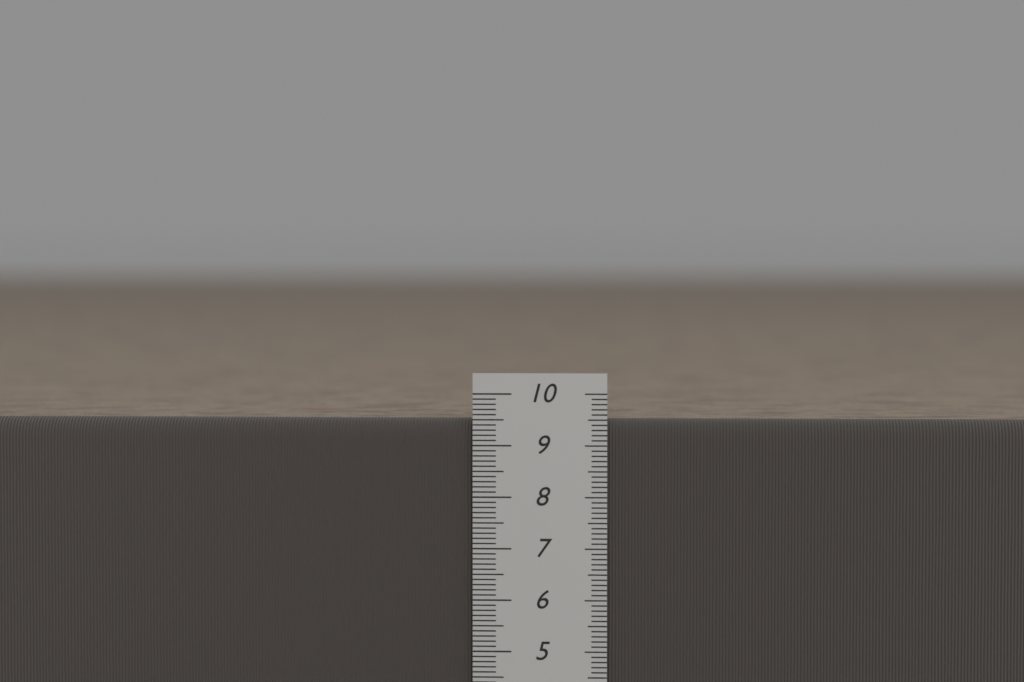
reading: 9.5 cm
